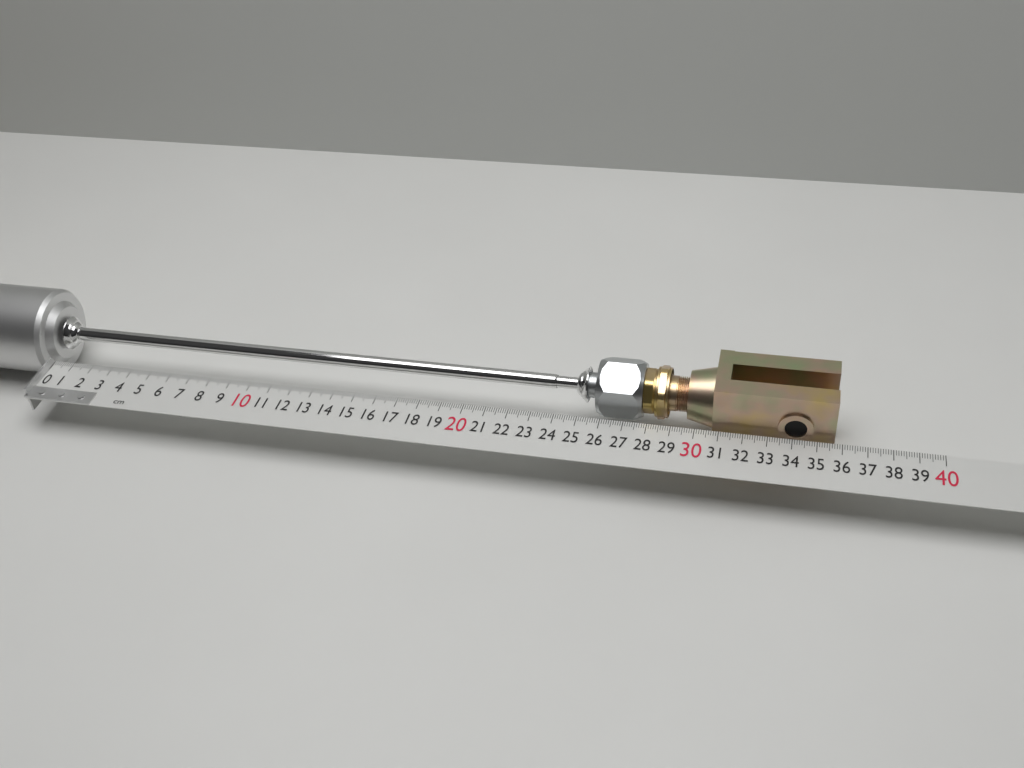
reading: 35.7 cm
